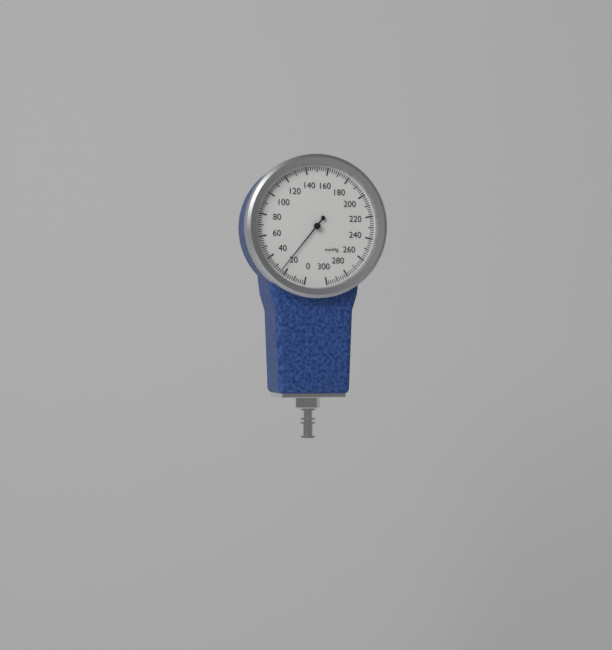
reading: 24 mmHg
